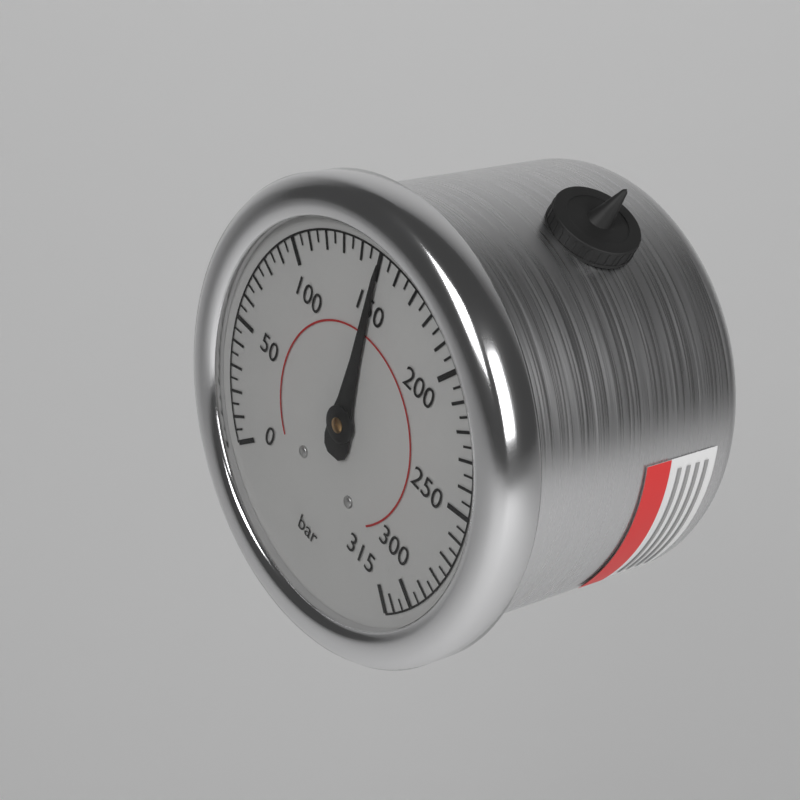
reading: 150 bar
